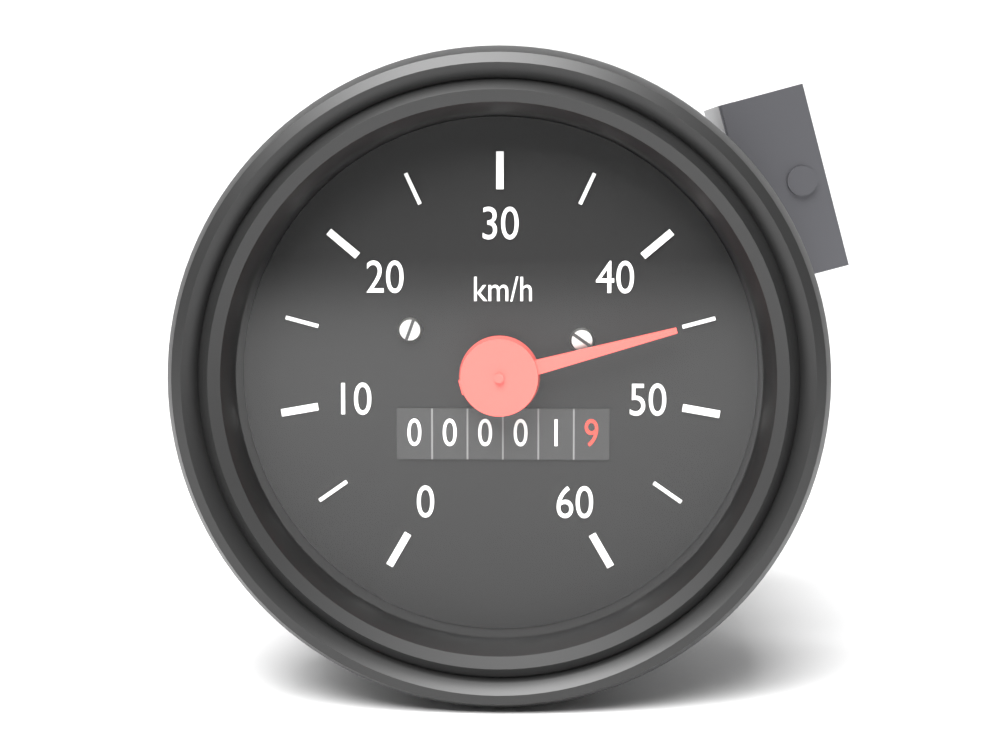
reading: 45 km/h
